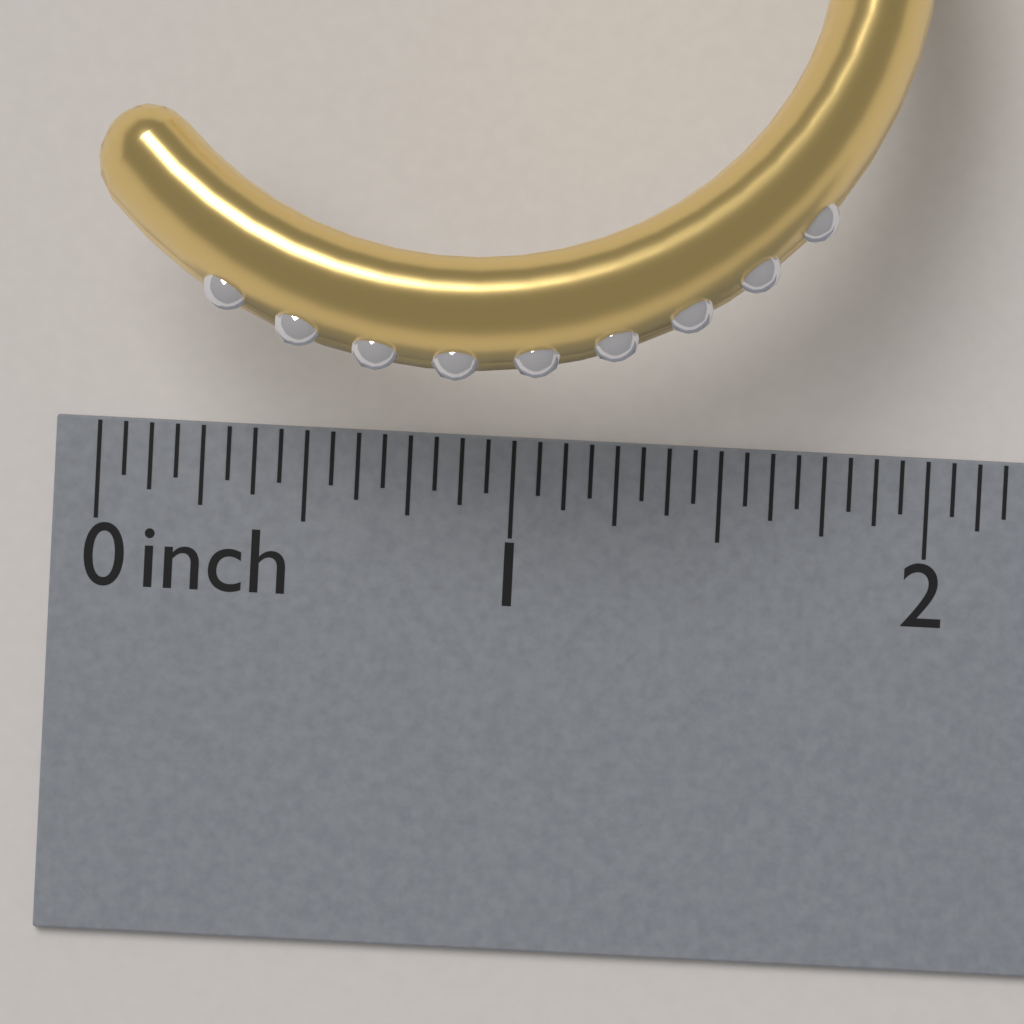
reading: 1.9375 inch
